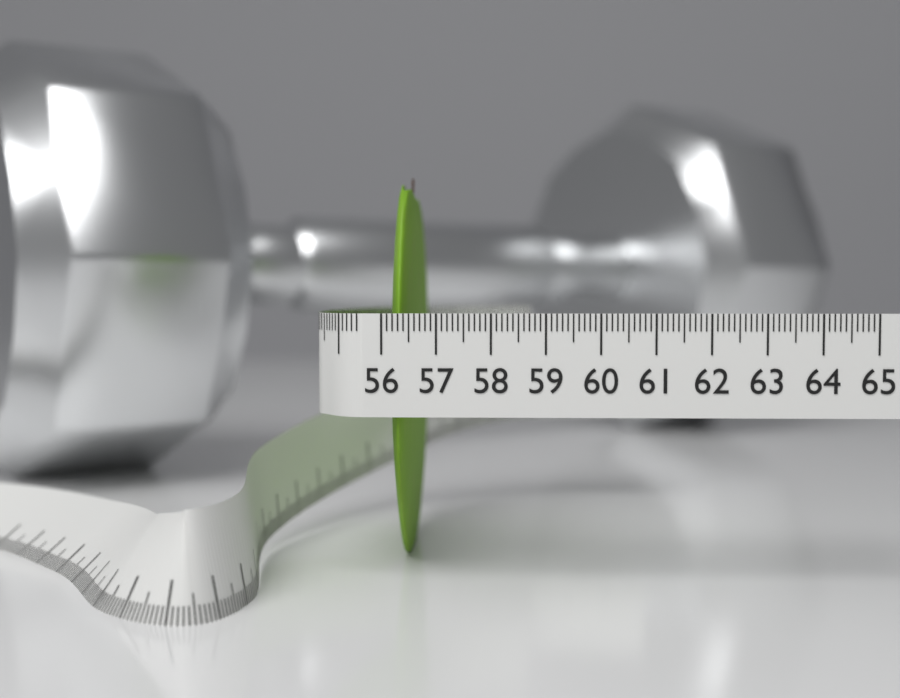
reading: 56.6 (no unit)
